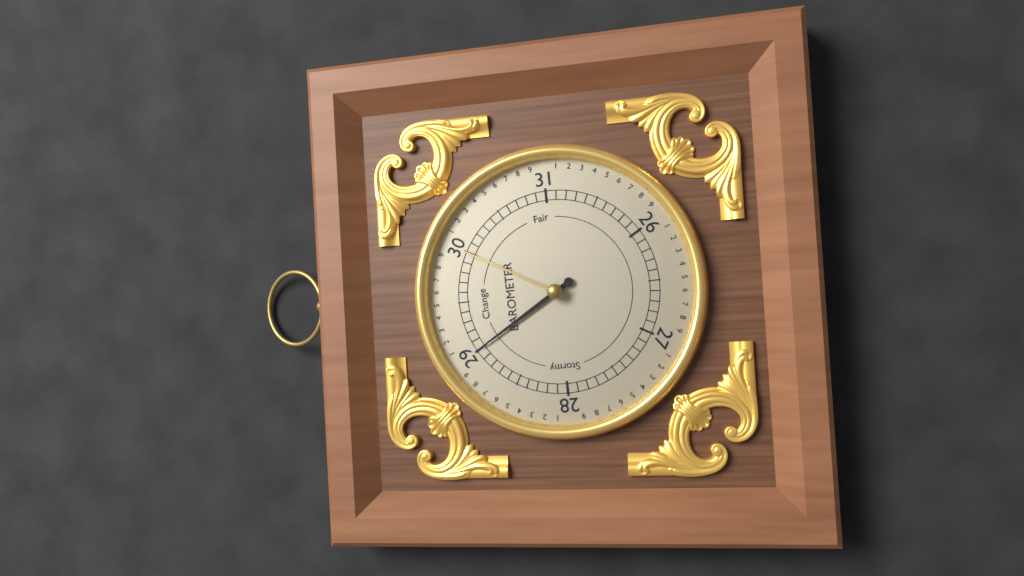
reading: 29.0 (no unit)
